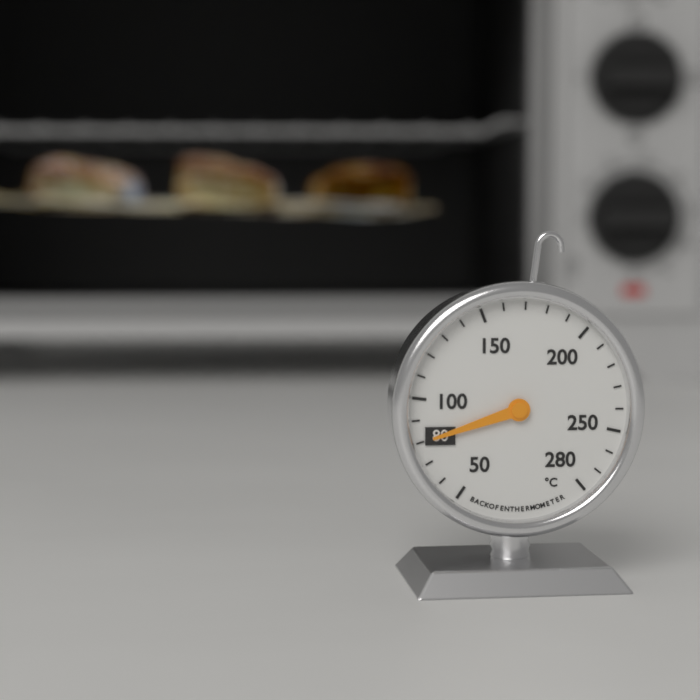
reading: 80 °C
